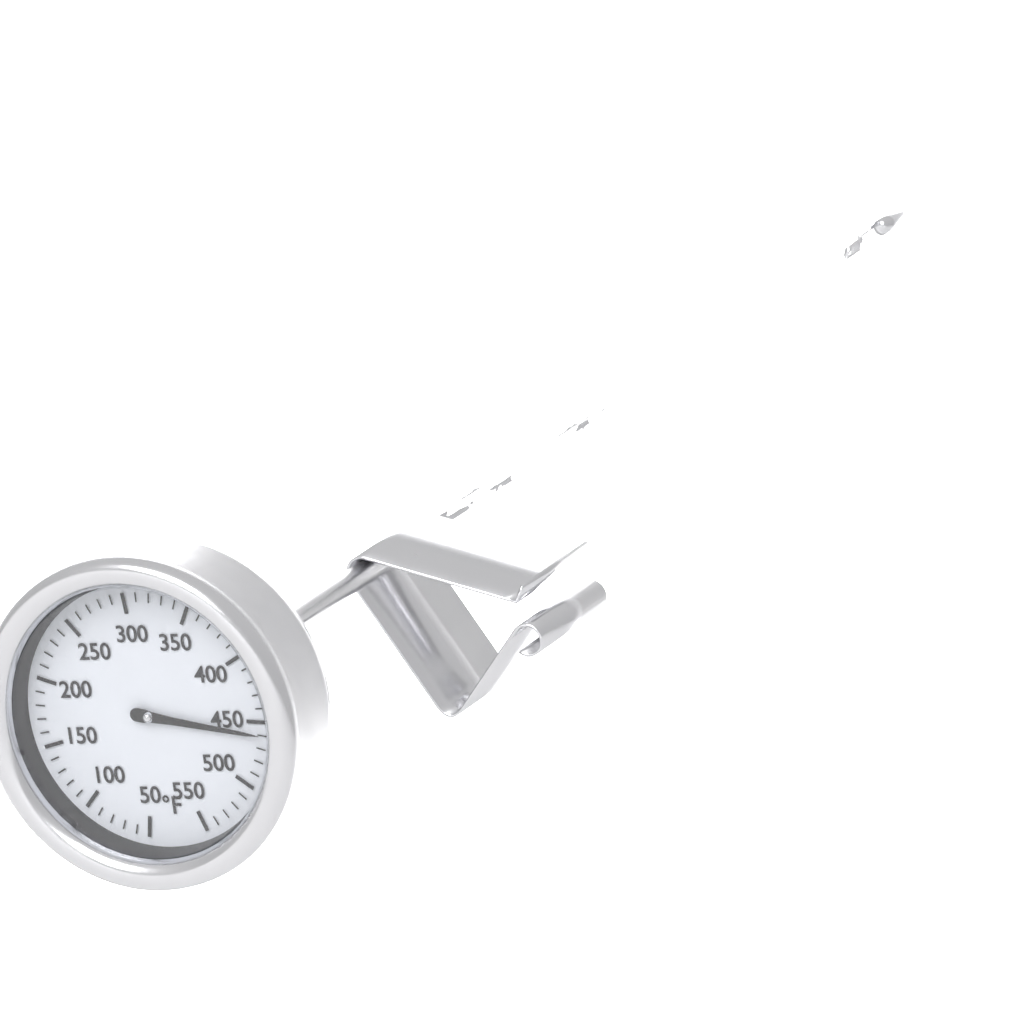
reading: 460 °F
